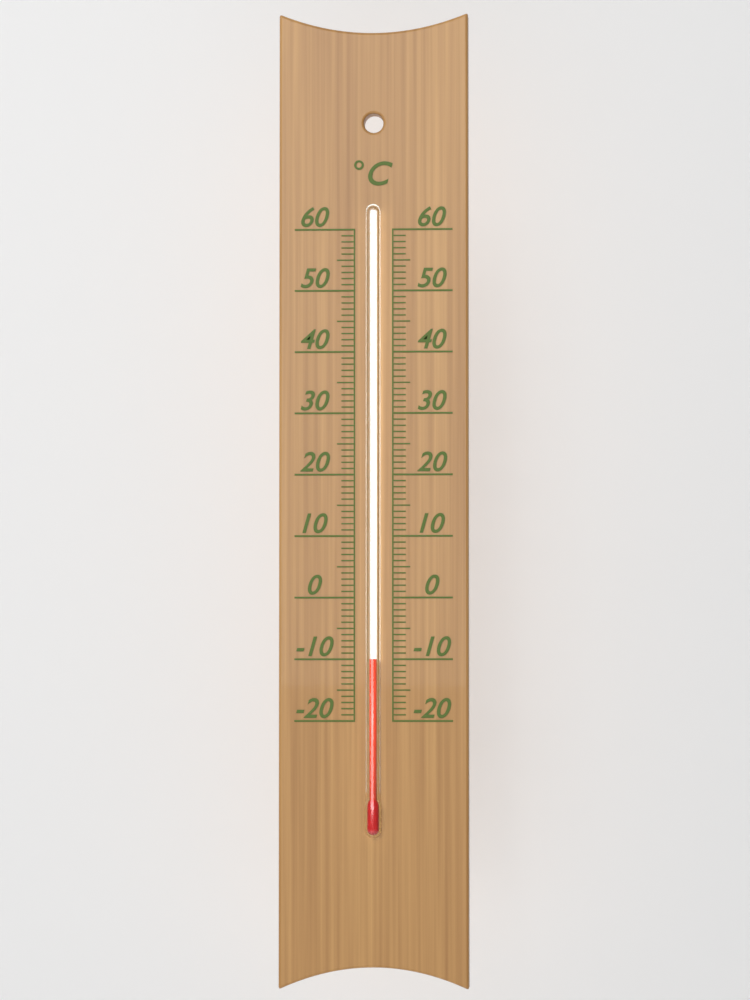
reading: -10 °C
